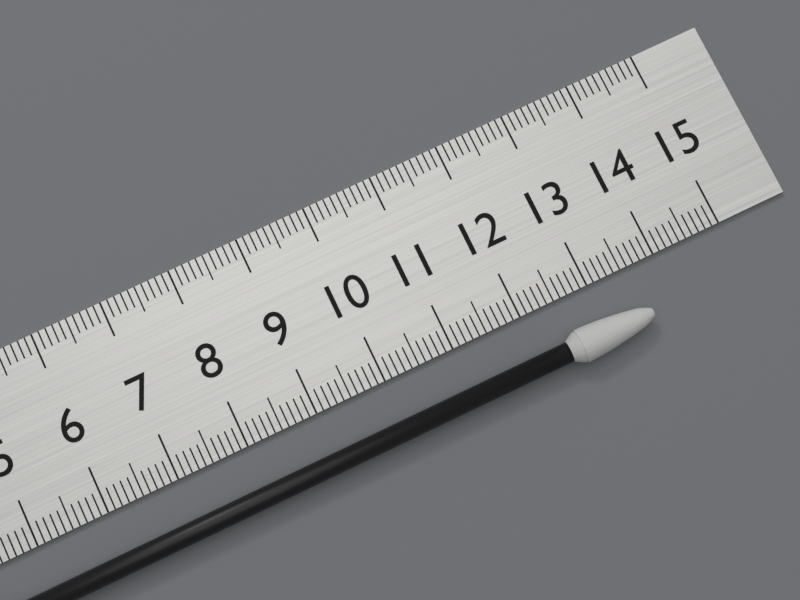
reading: 13.6 cm
